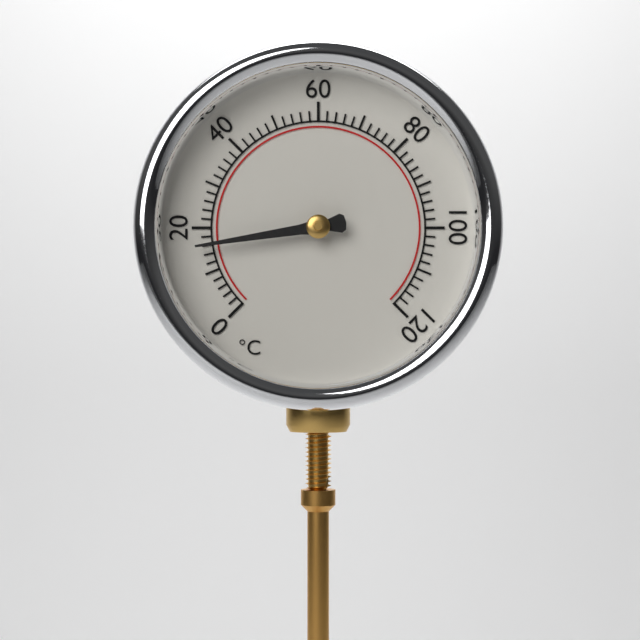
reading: 16 °C
